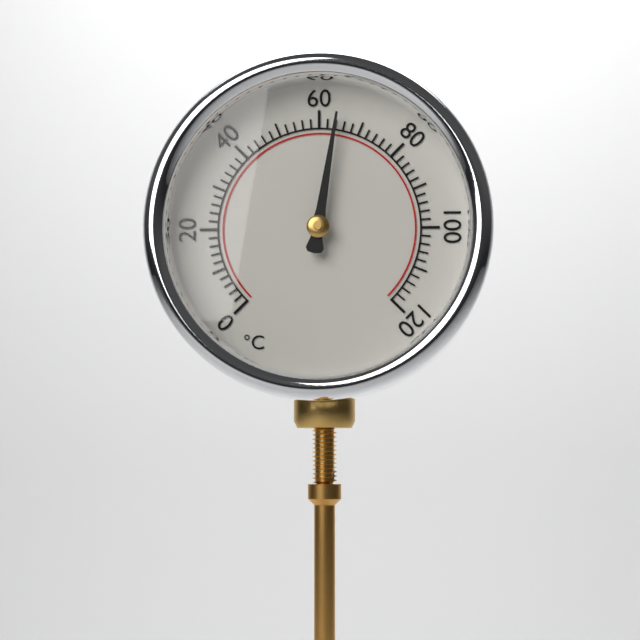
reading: 64 °C
